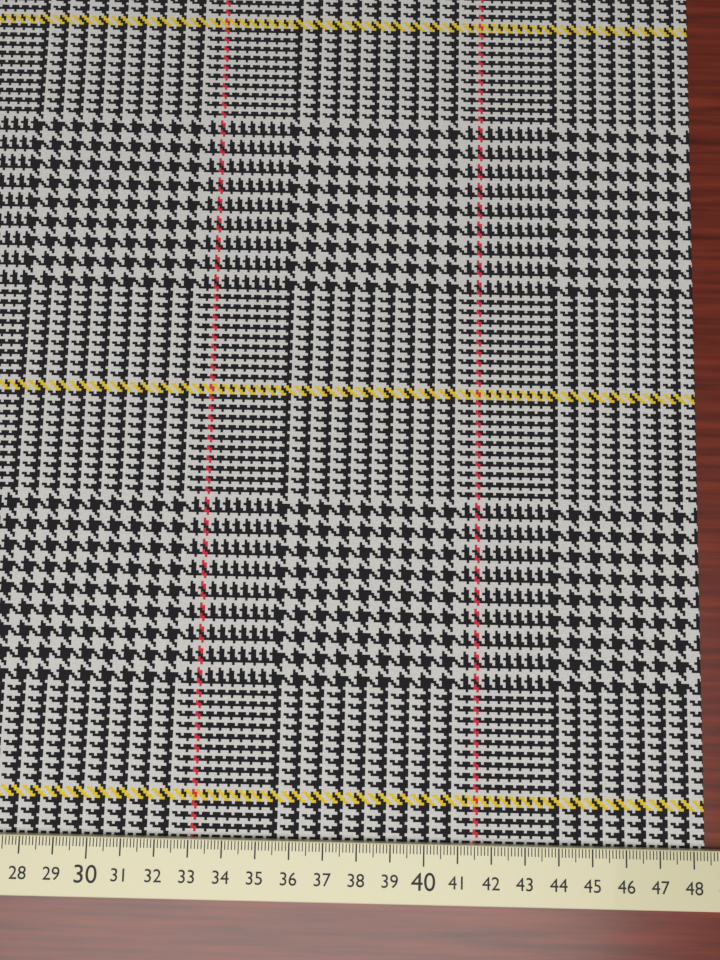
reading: 48.4 cm
